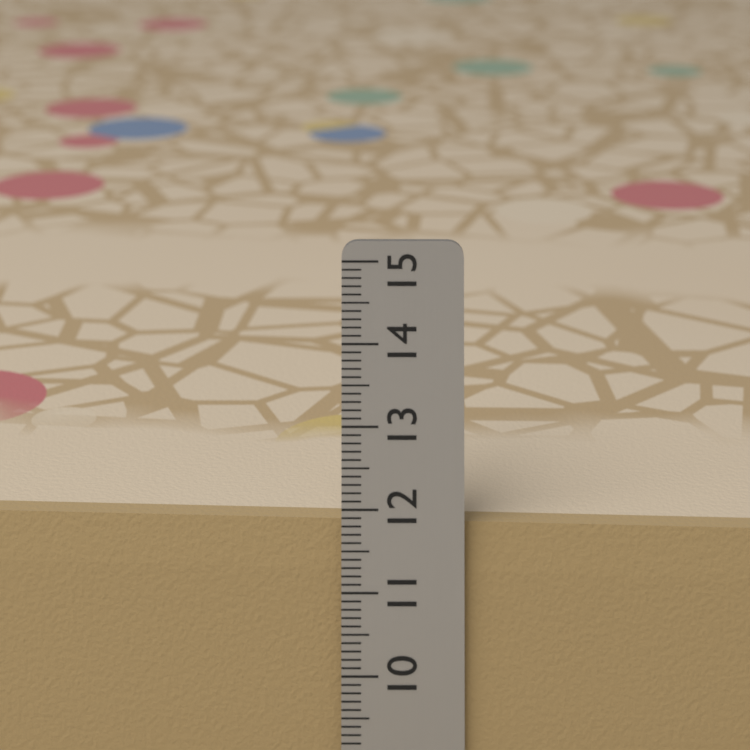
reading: 11.8 cm
